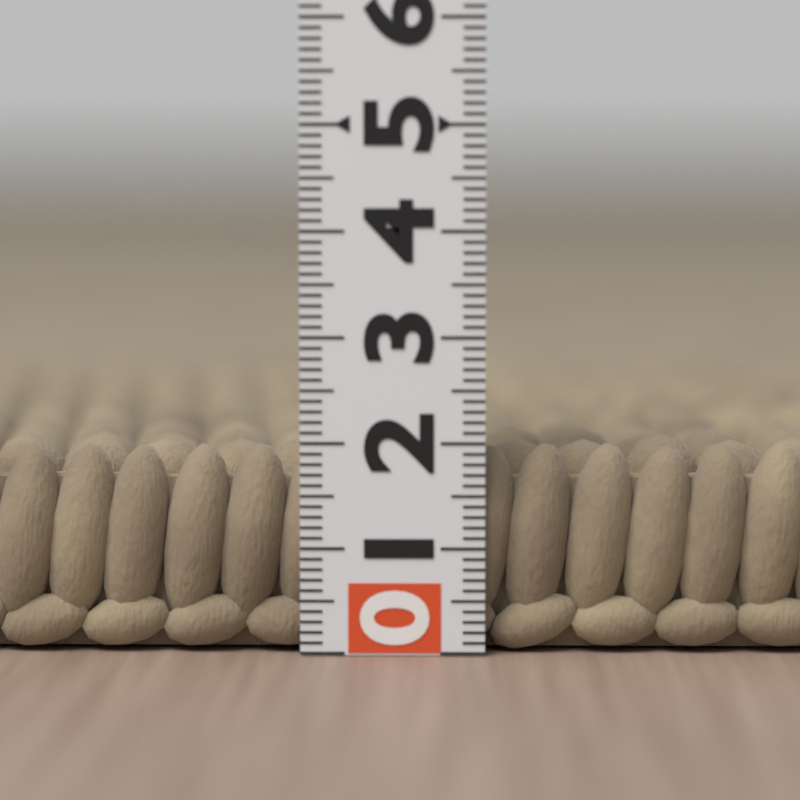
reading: 2.0 (no unit)
